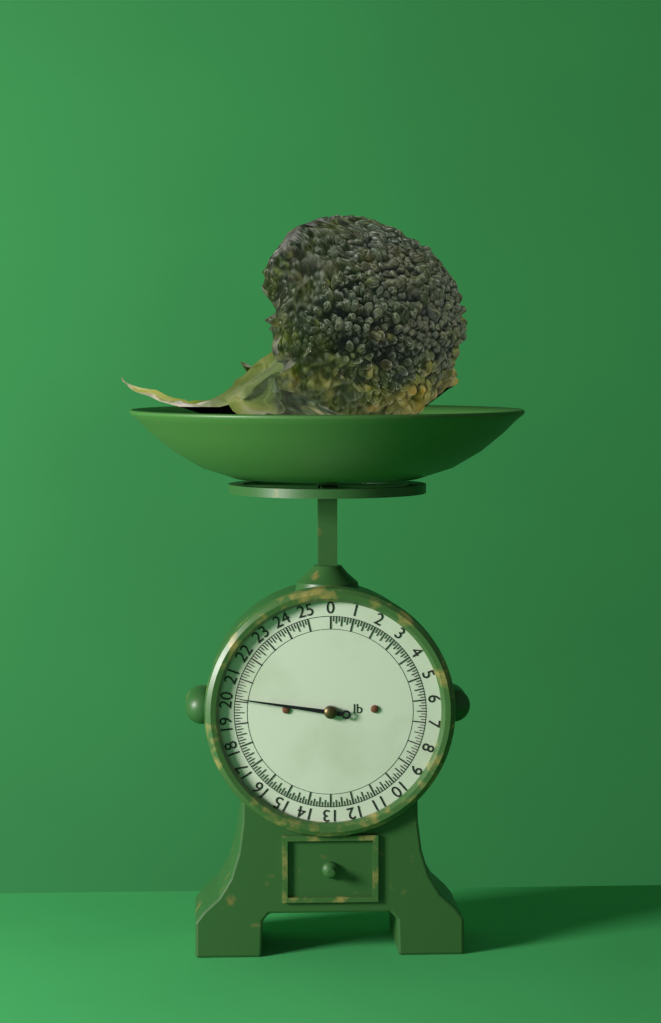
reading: 20.125 lb
